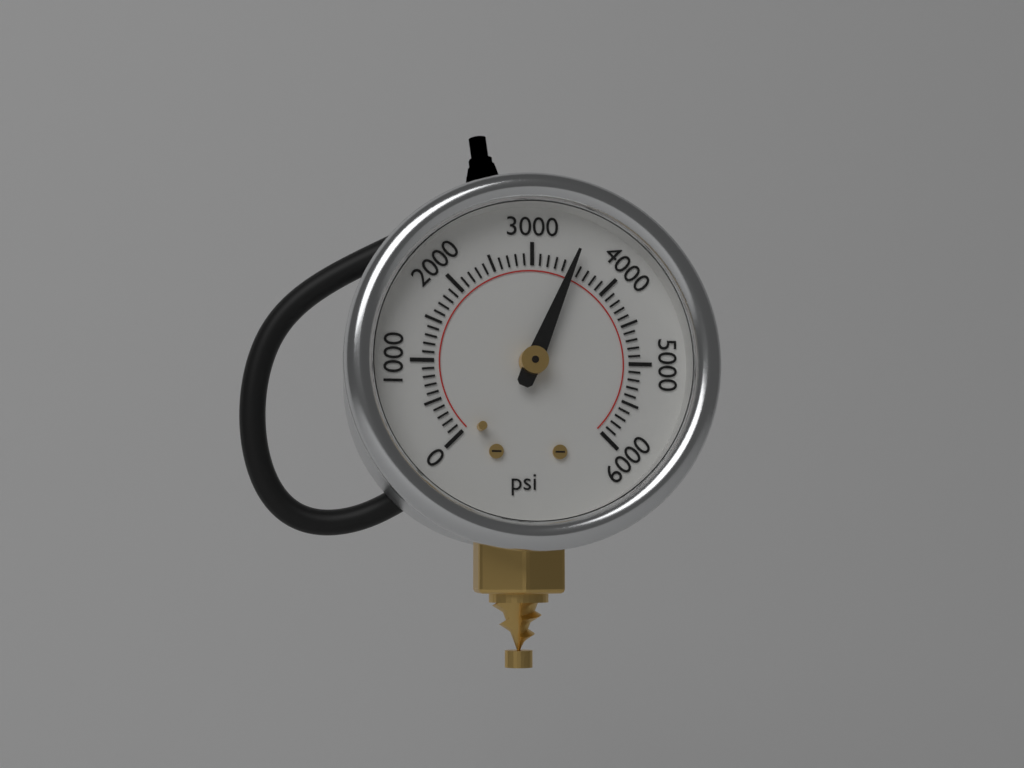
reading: 3500 psi
